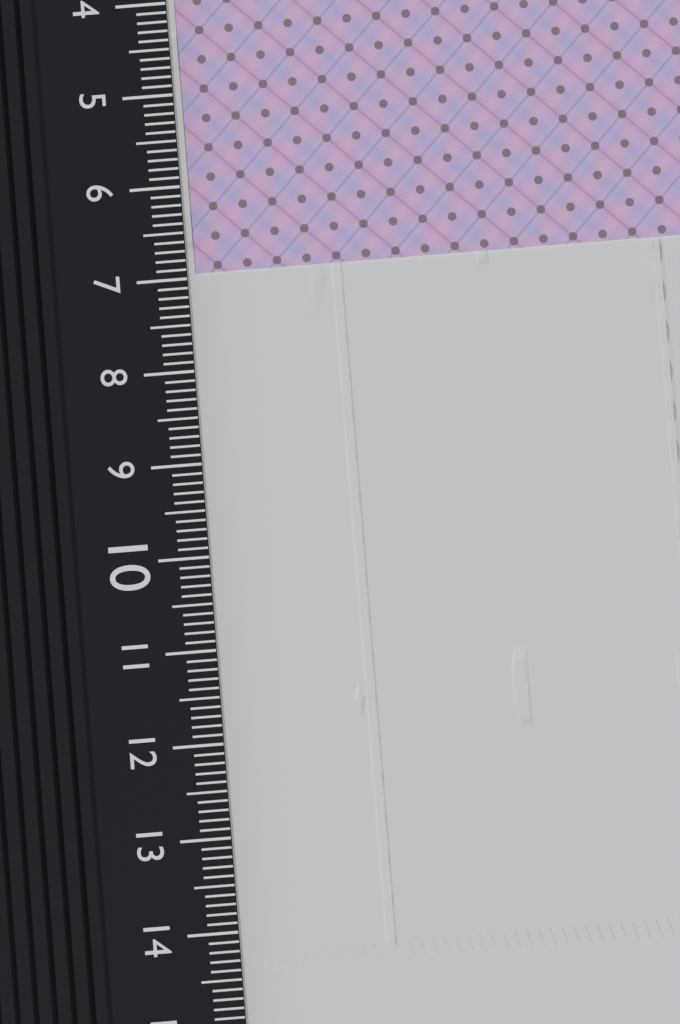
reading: 6.9 cm
